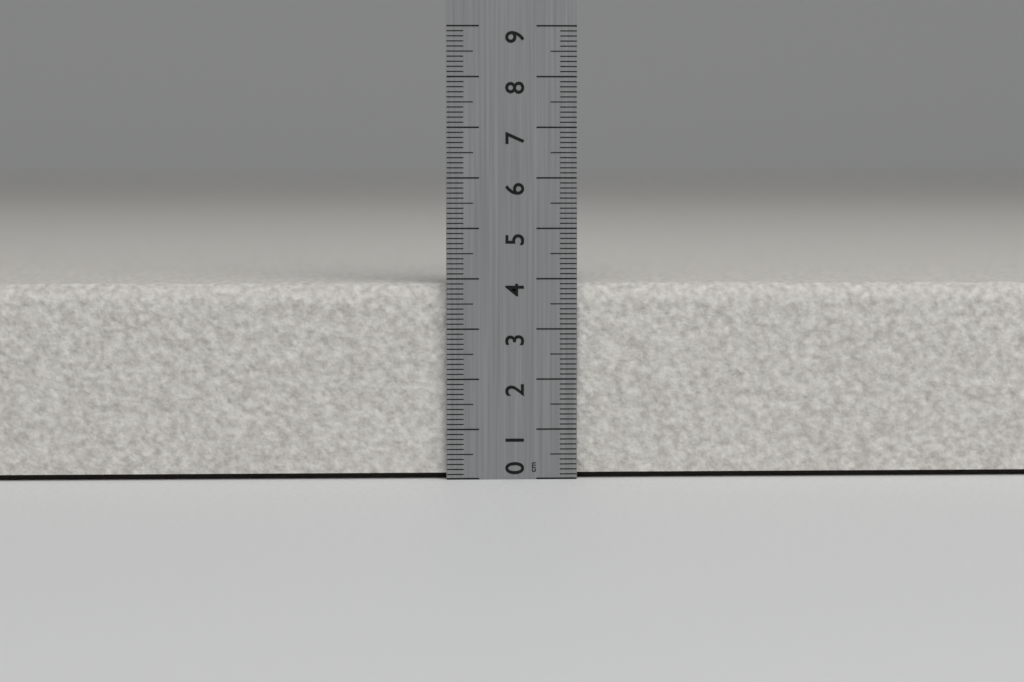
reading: 3.9 cm
